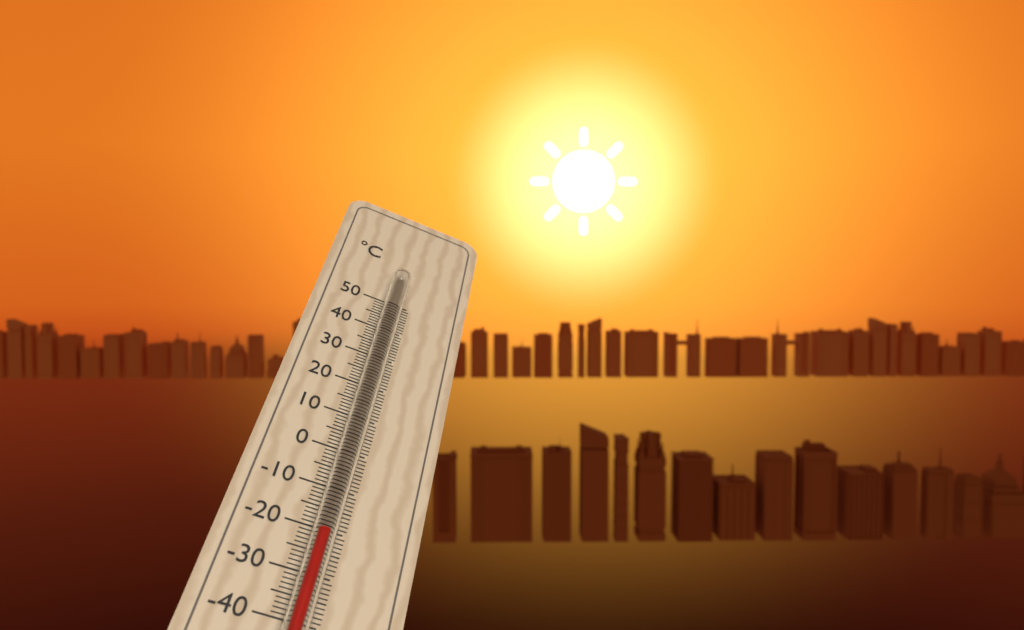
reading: -22 °C
